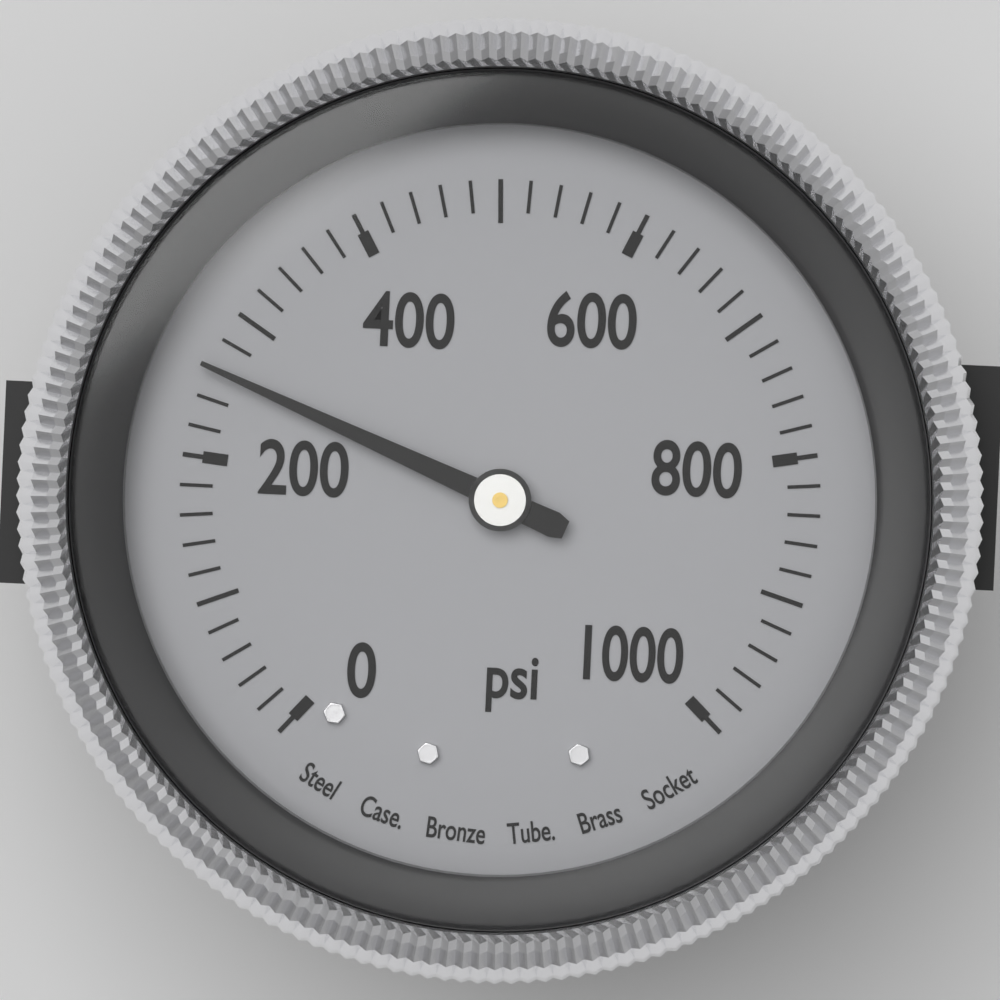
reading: 260 psi
